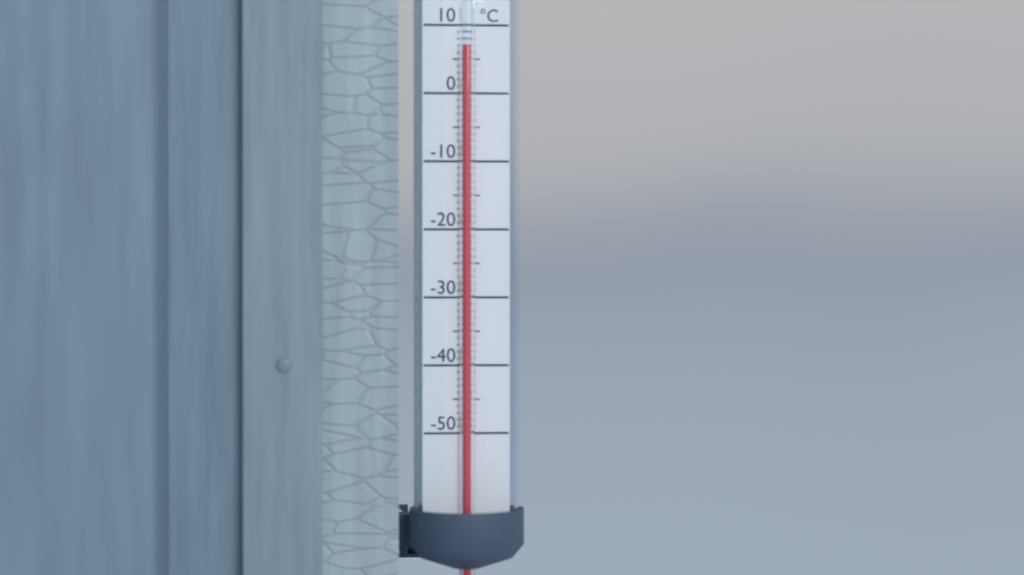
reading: 7 °C
